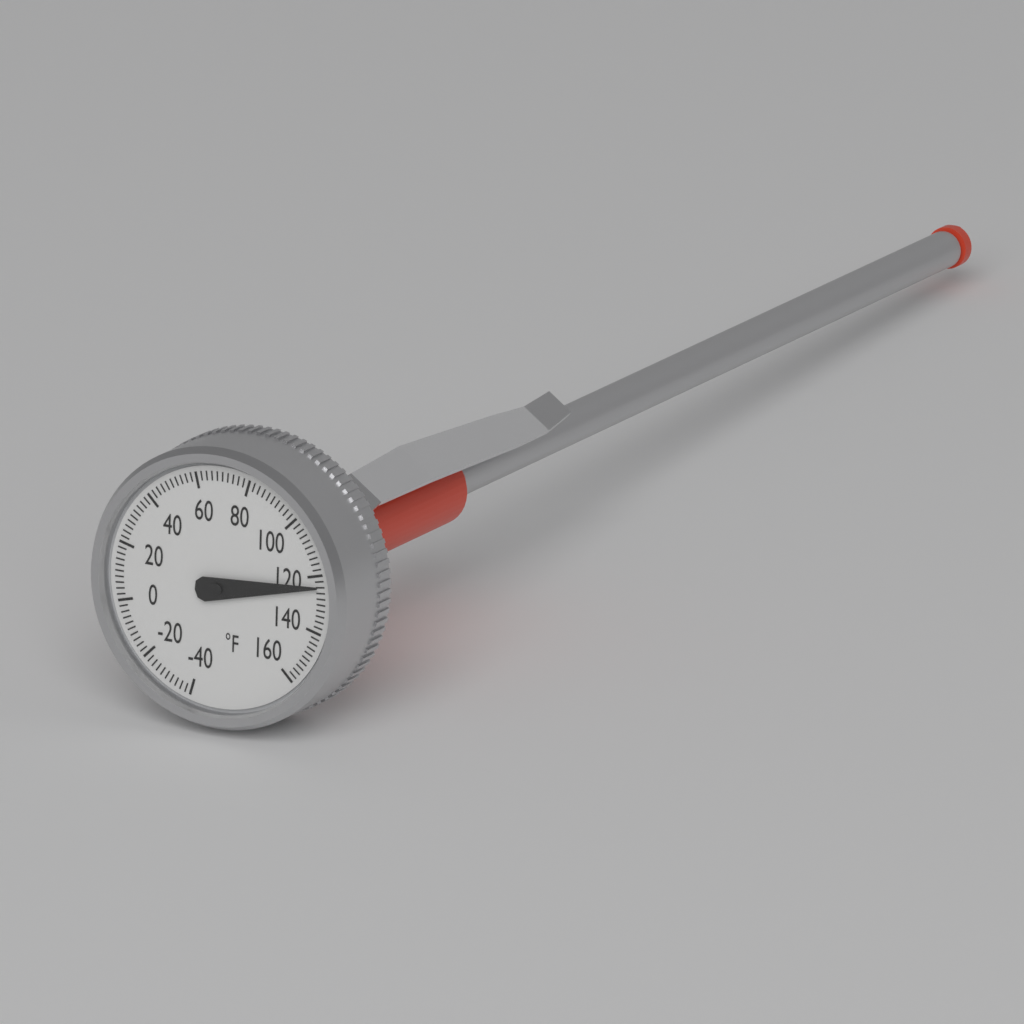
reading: 124 °F
